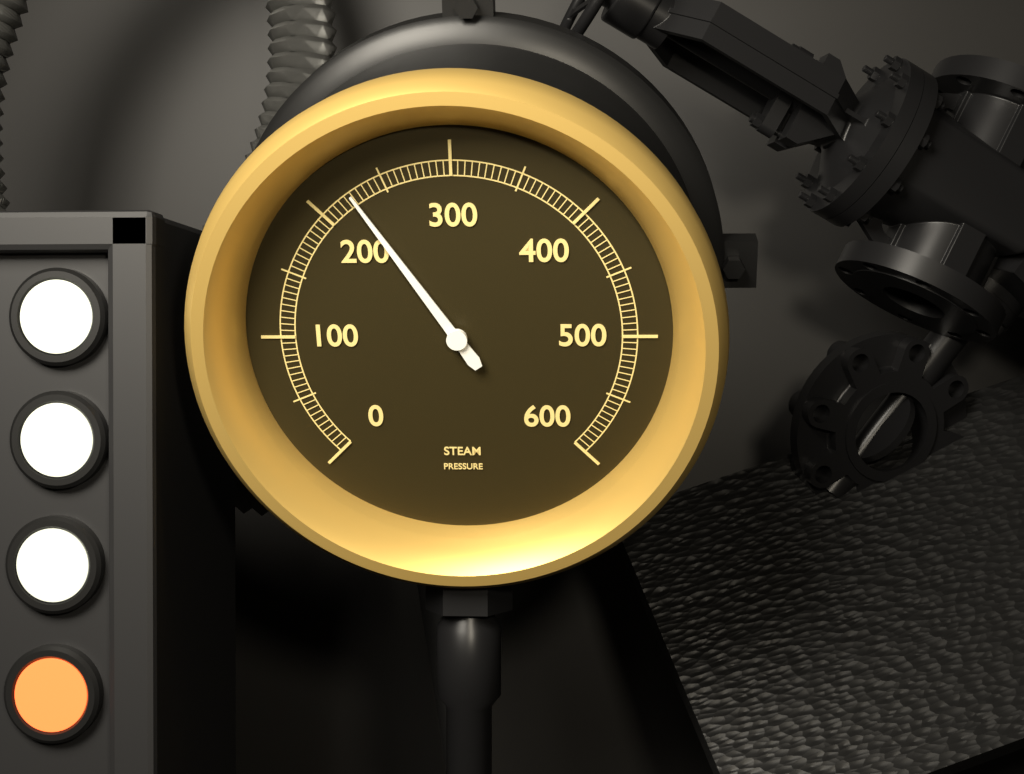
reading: 225 (no unit)
